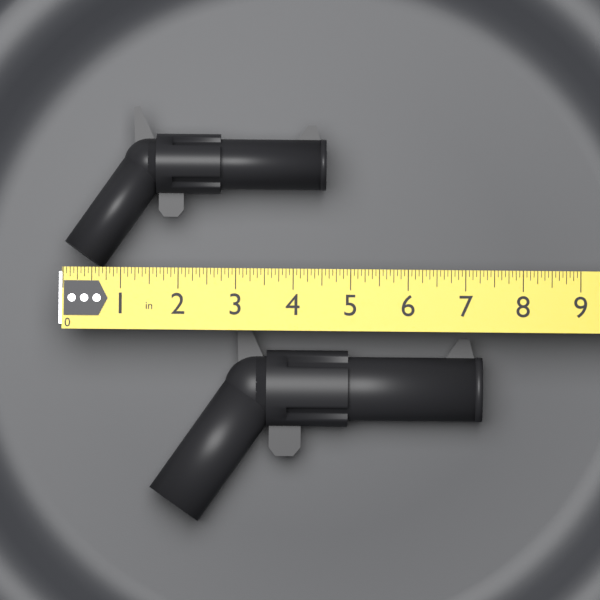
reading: 4.5625 in
